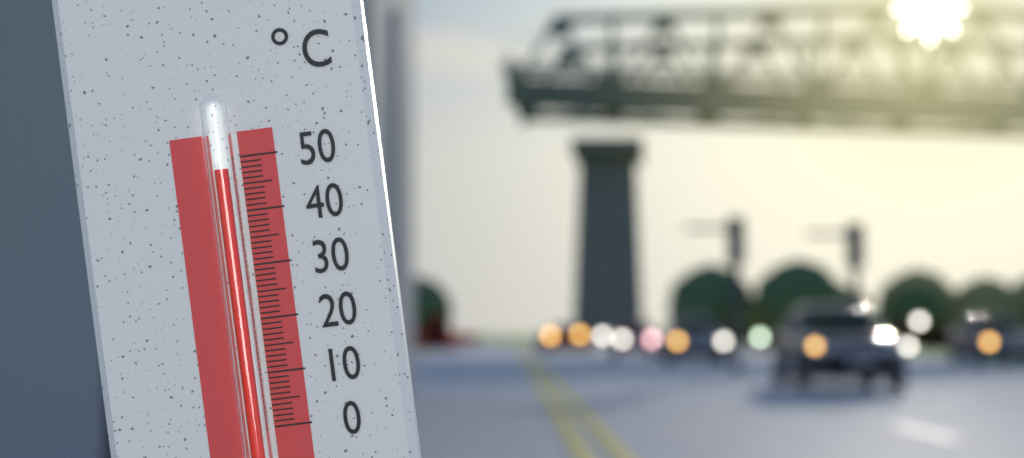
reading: 48 °C
